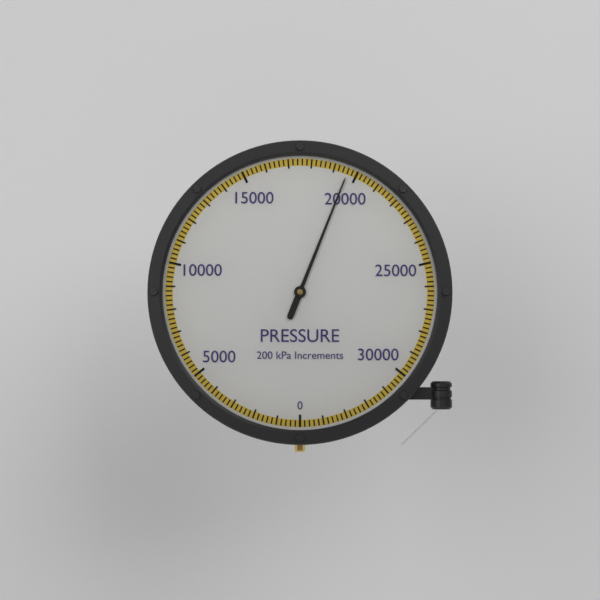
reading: 19600 kPa
